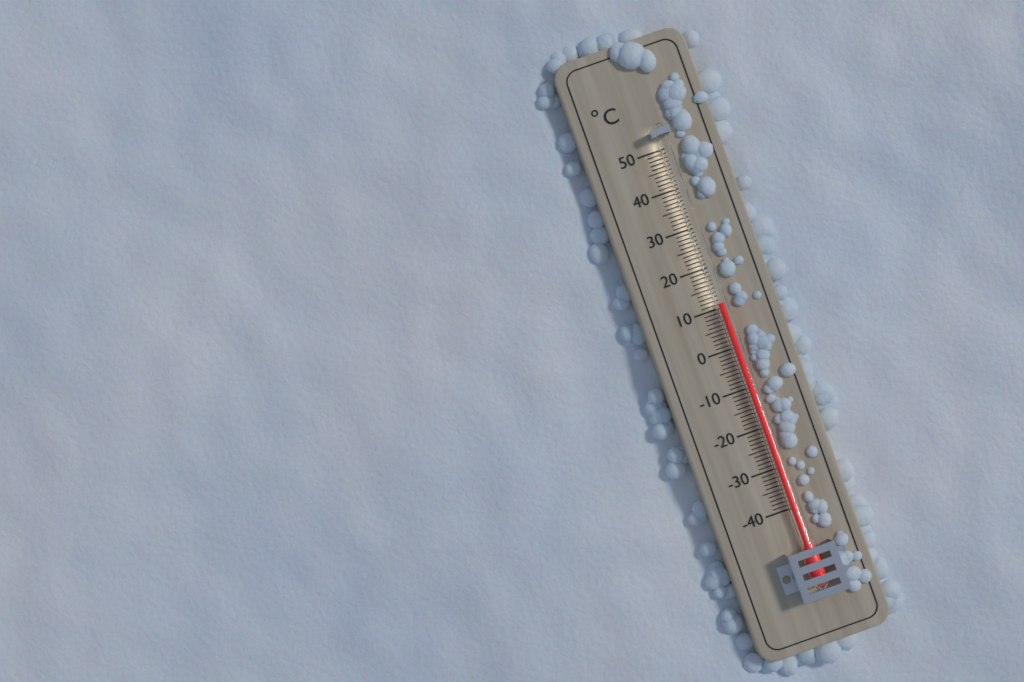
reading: 11 °C
